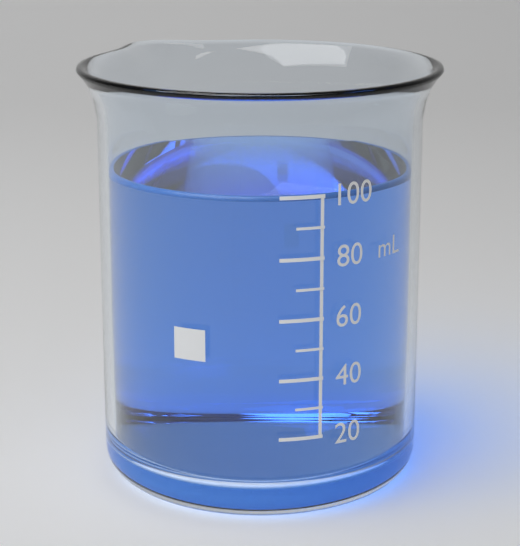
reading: 100 mL
